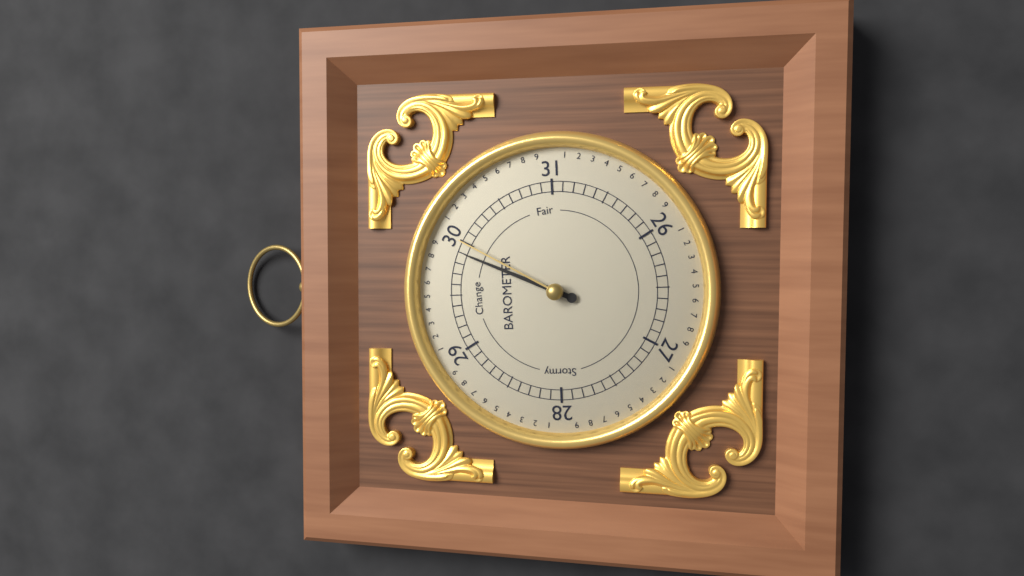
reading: 29.9 (no unit)
